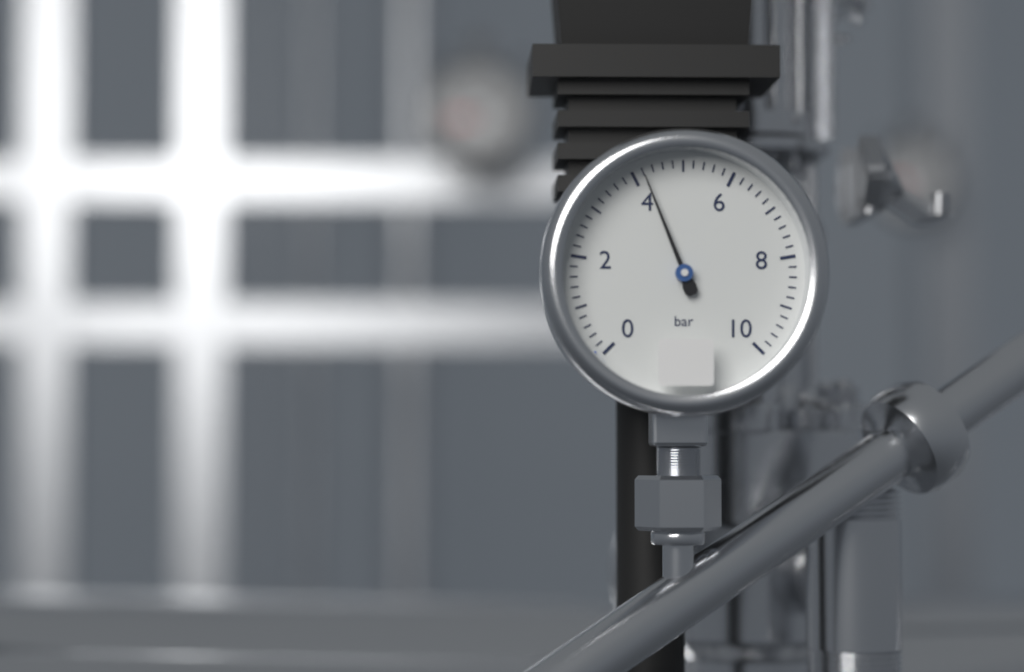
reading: 4.2 bar
